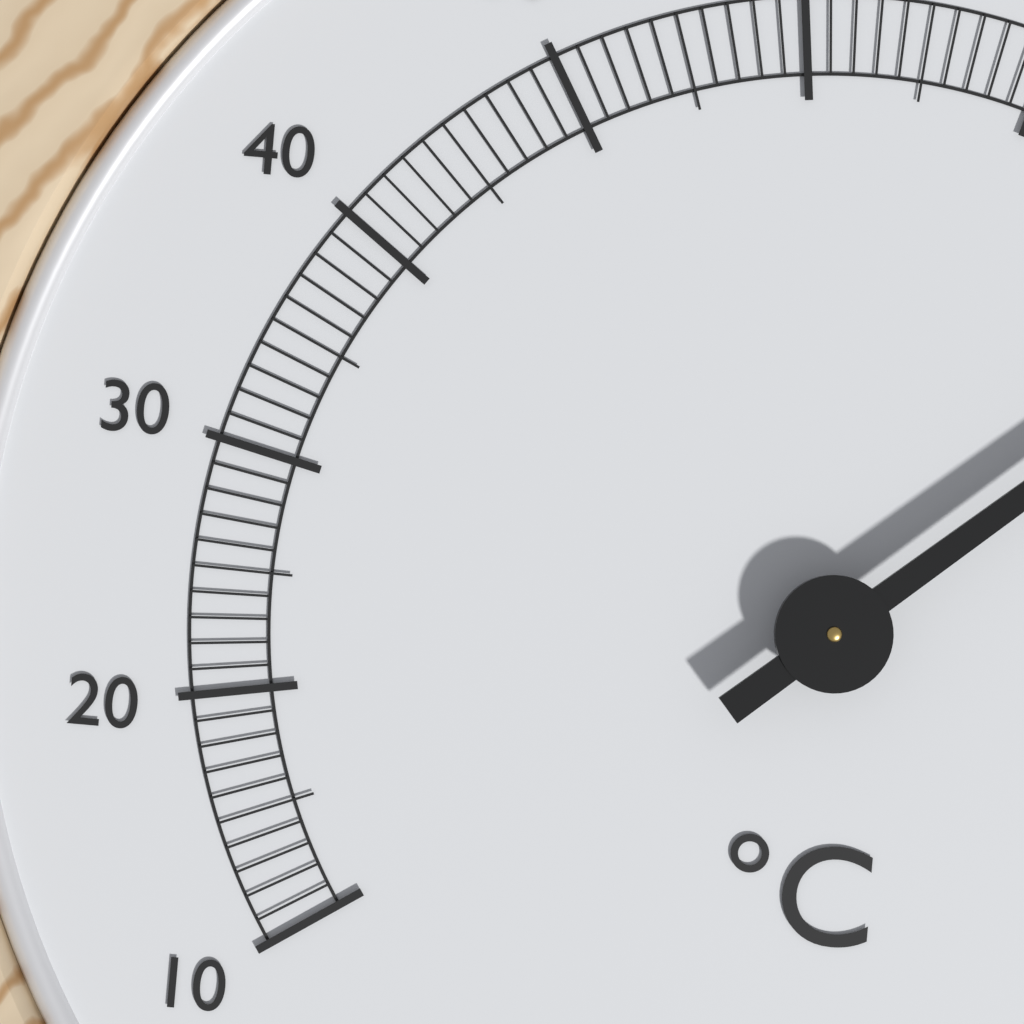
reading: 84 °C
